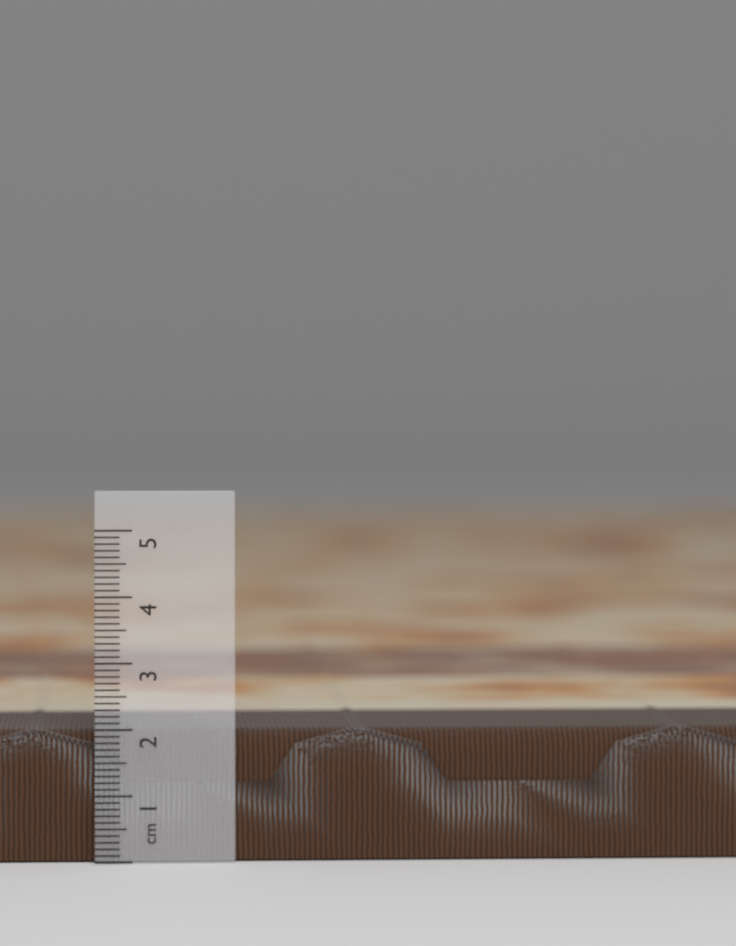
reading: 2.0 cm
